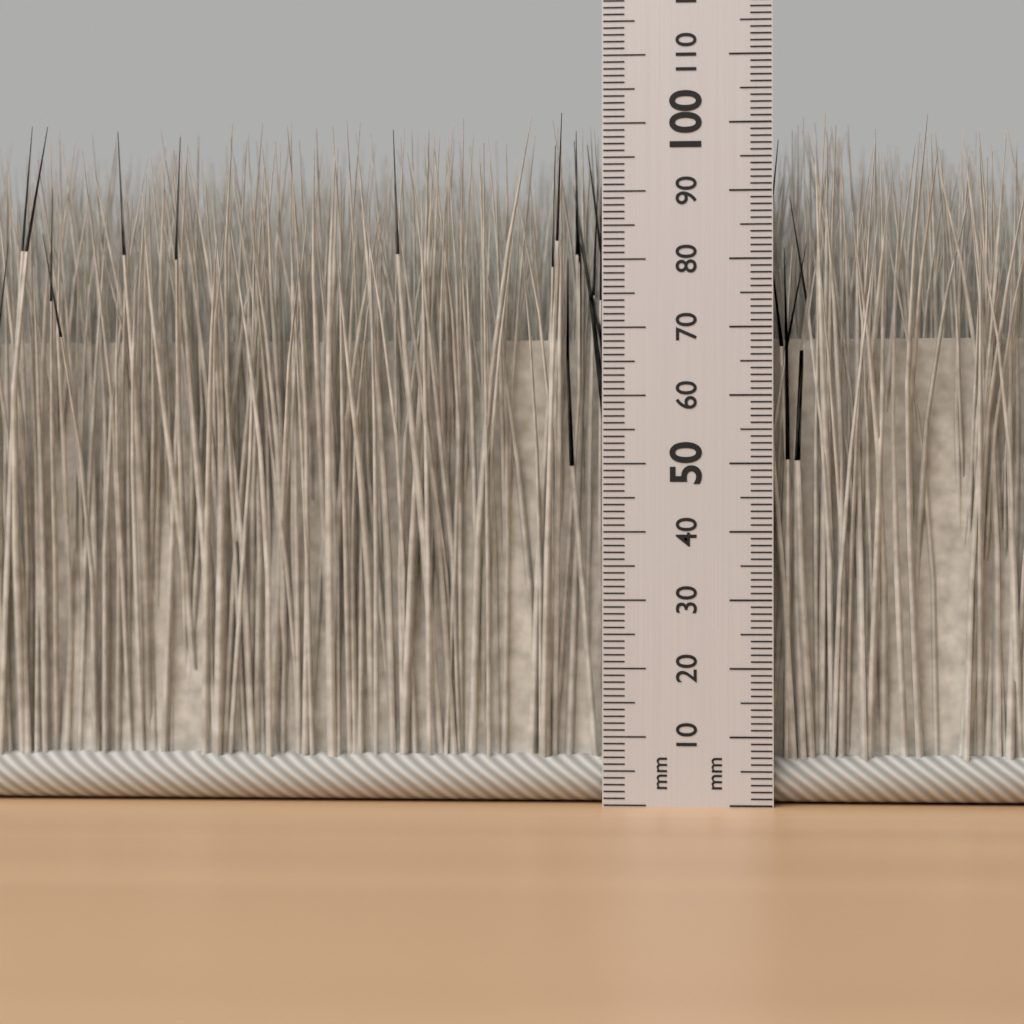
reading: 101 mm
